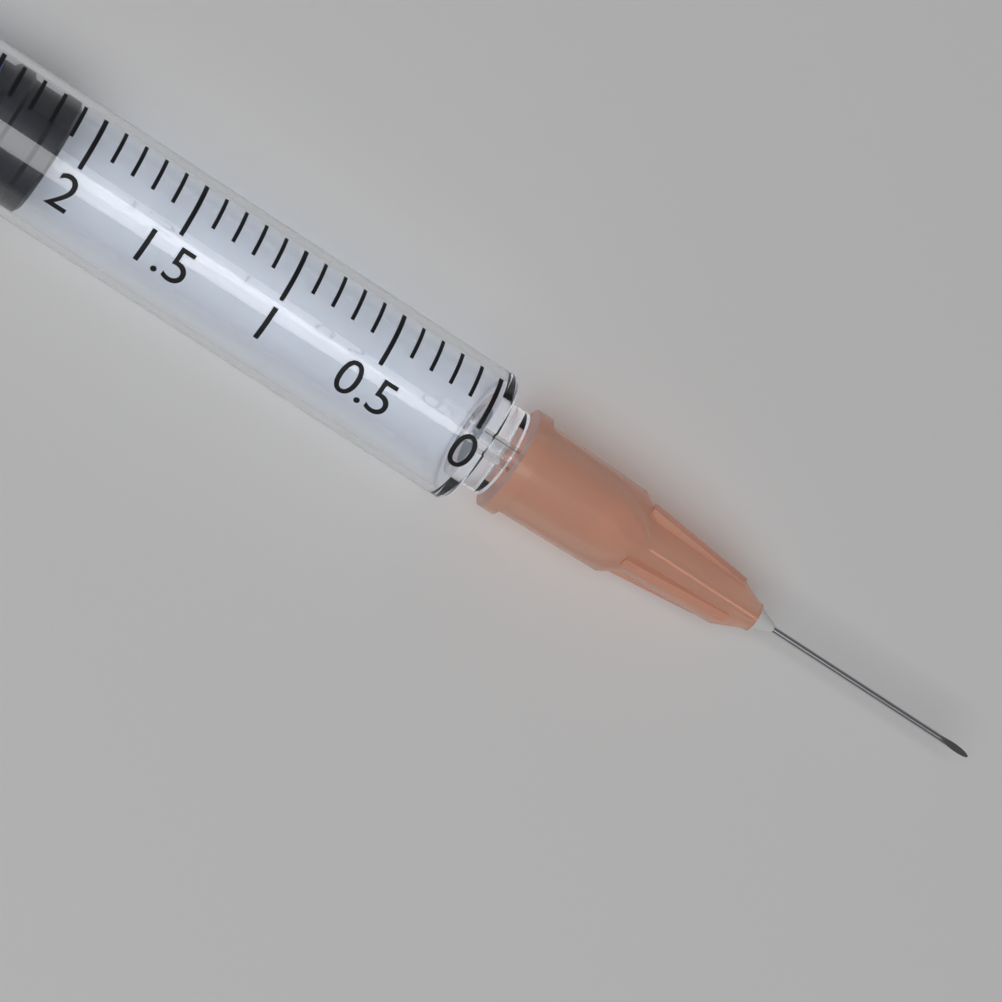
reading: 2.1 ml
